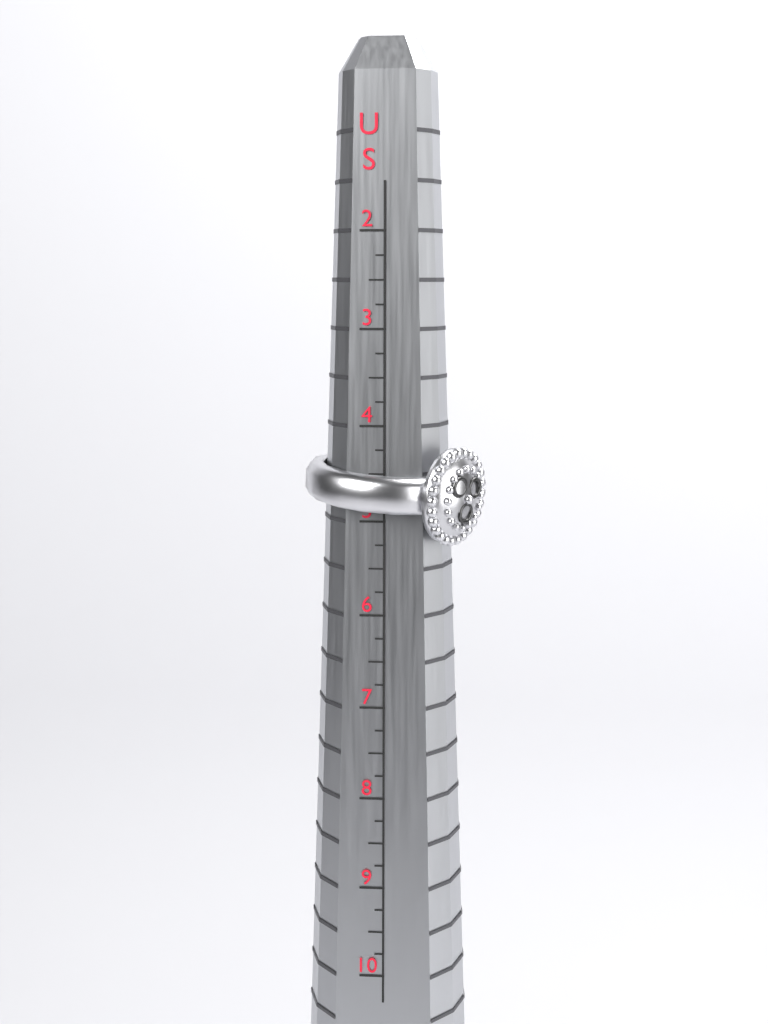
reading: 5.25 US
